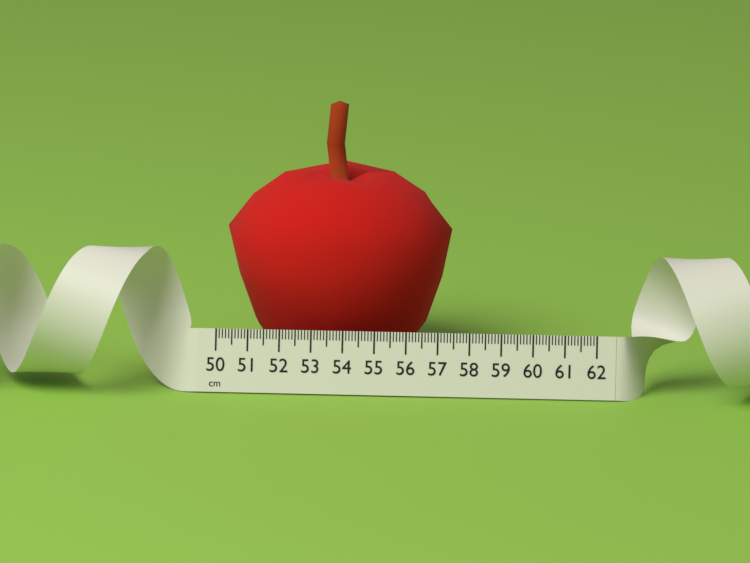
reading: 57.2 cm
